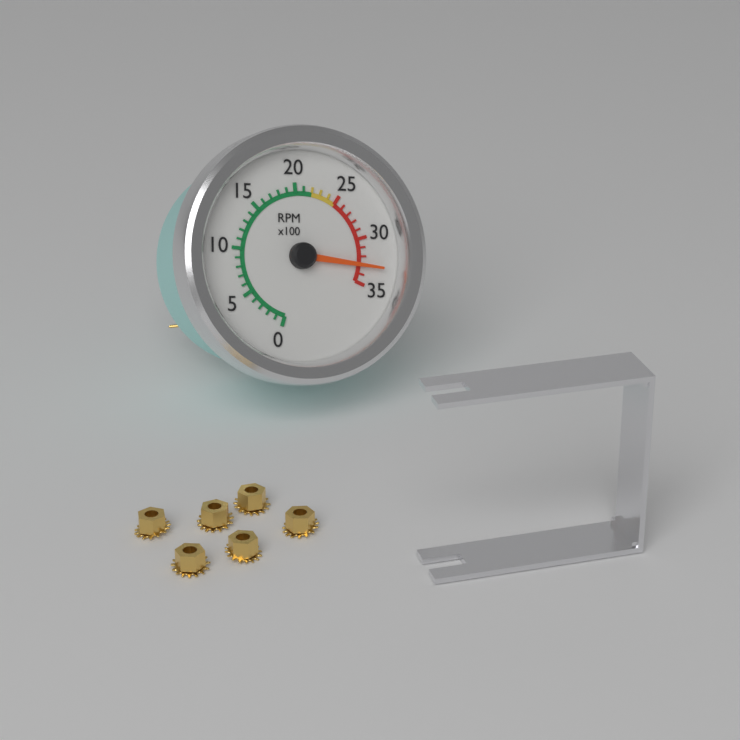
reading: 3300 RPM
